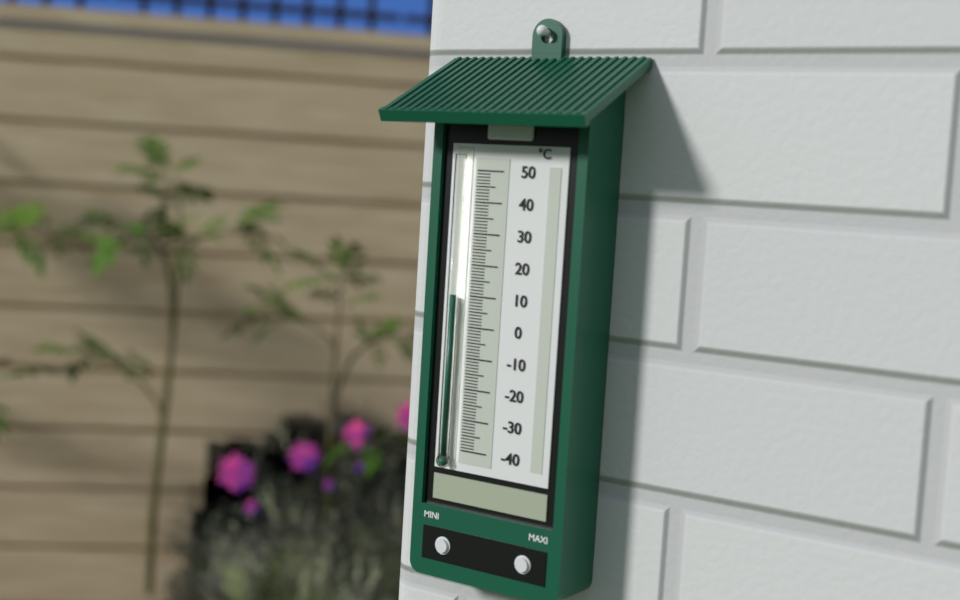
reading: 10 °C
